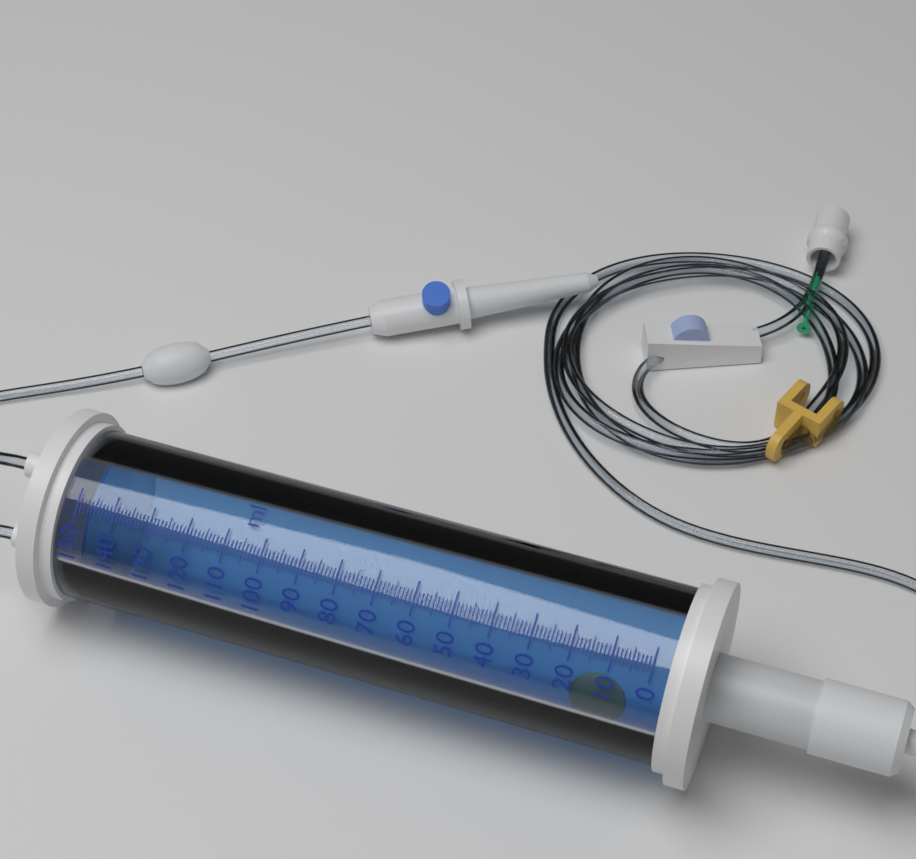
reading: 147 ml
